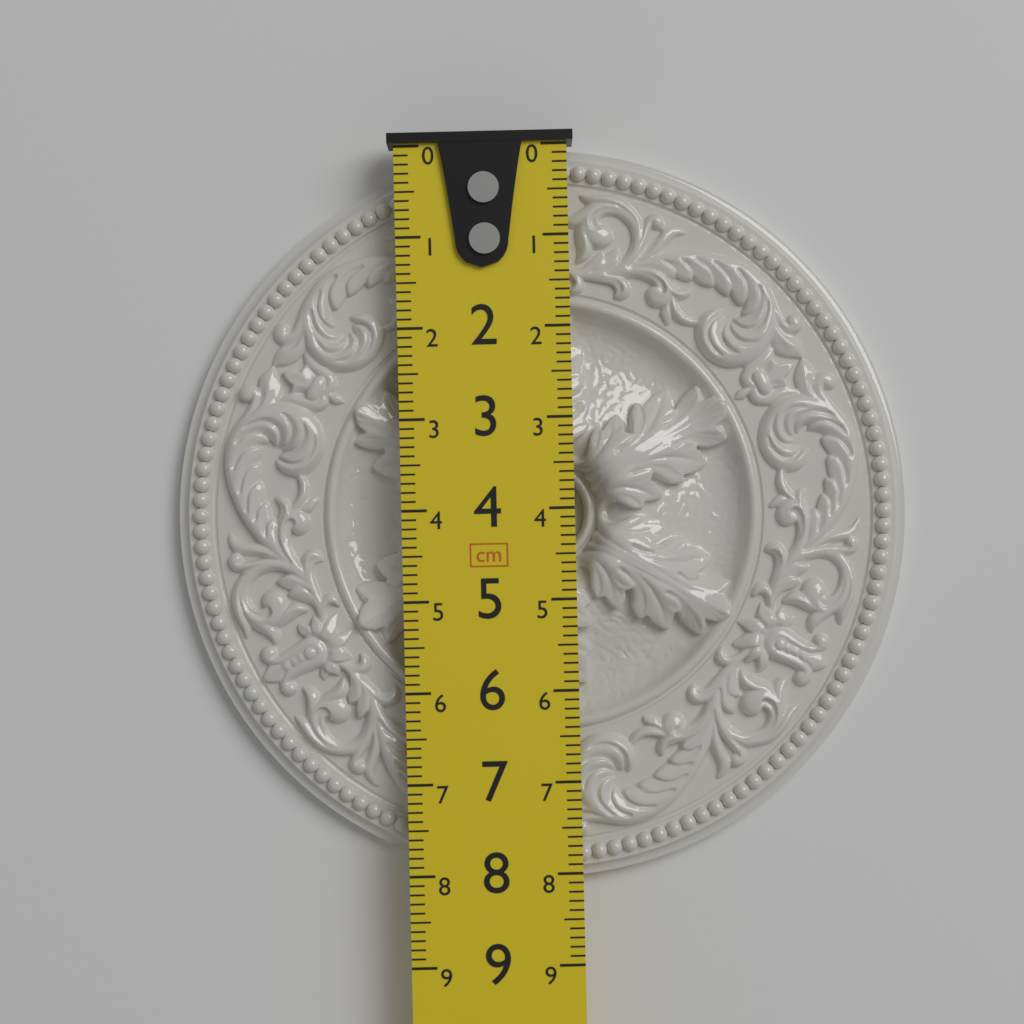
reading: 8.1 cm
